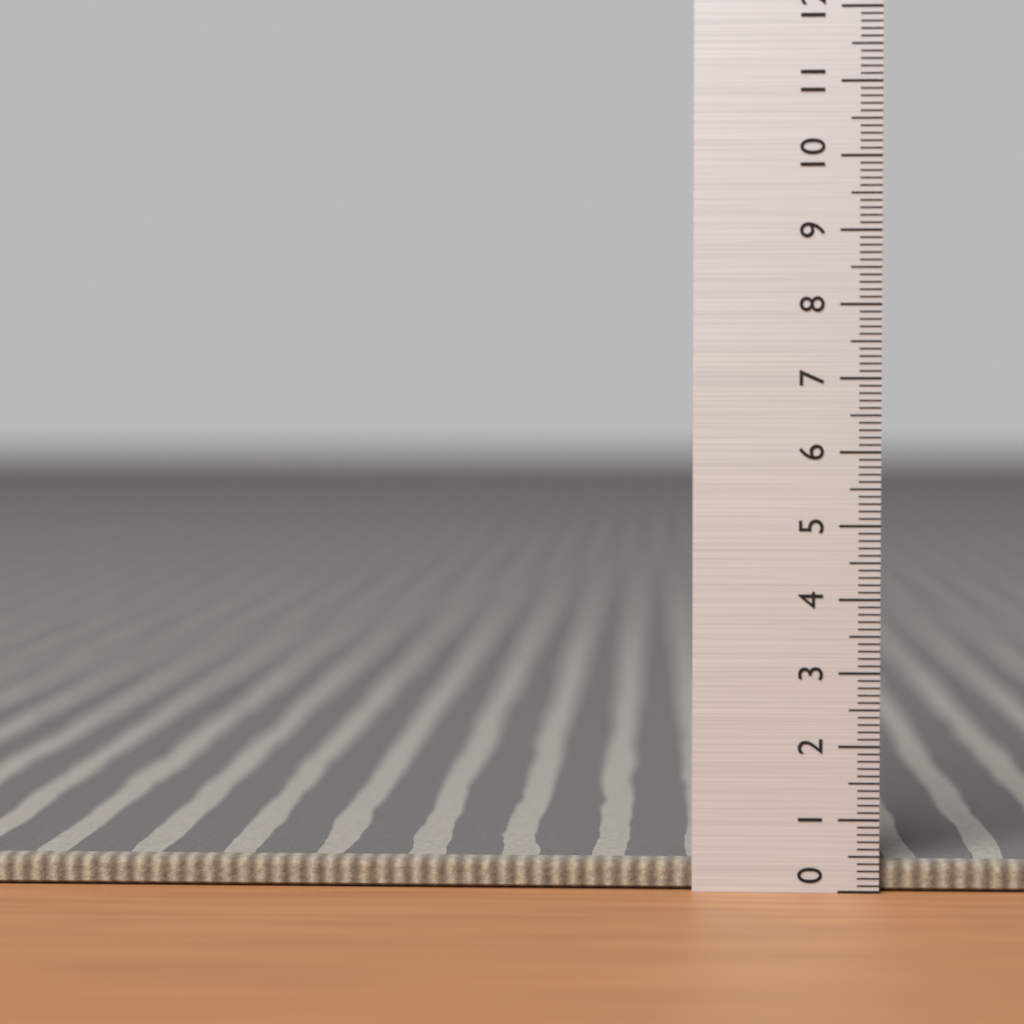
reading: 0.4 (no unit)
